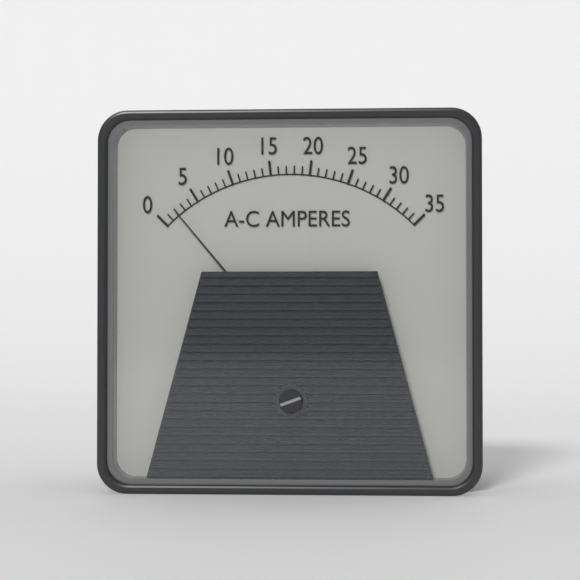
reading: 2 A
